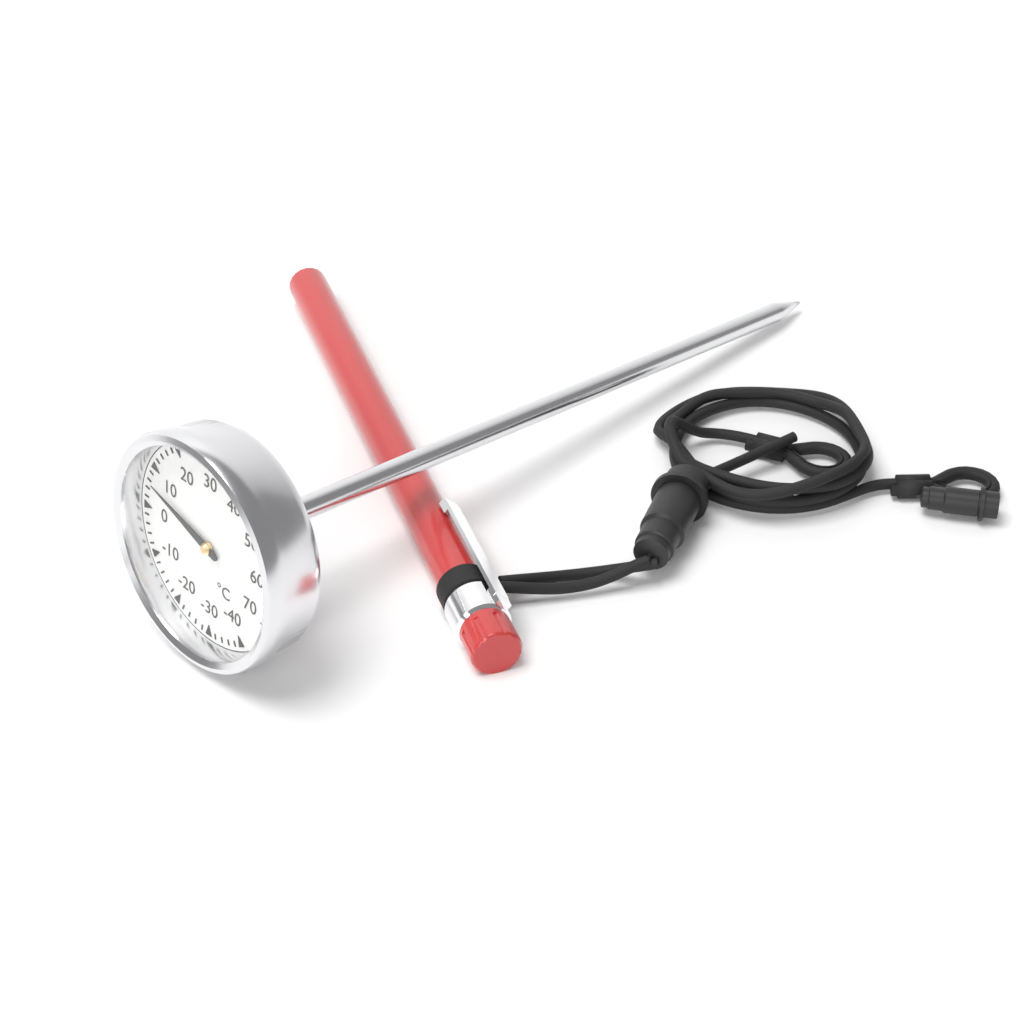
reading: 6 °C
